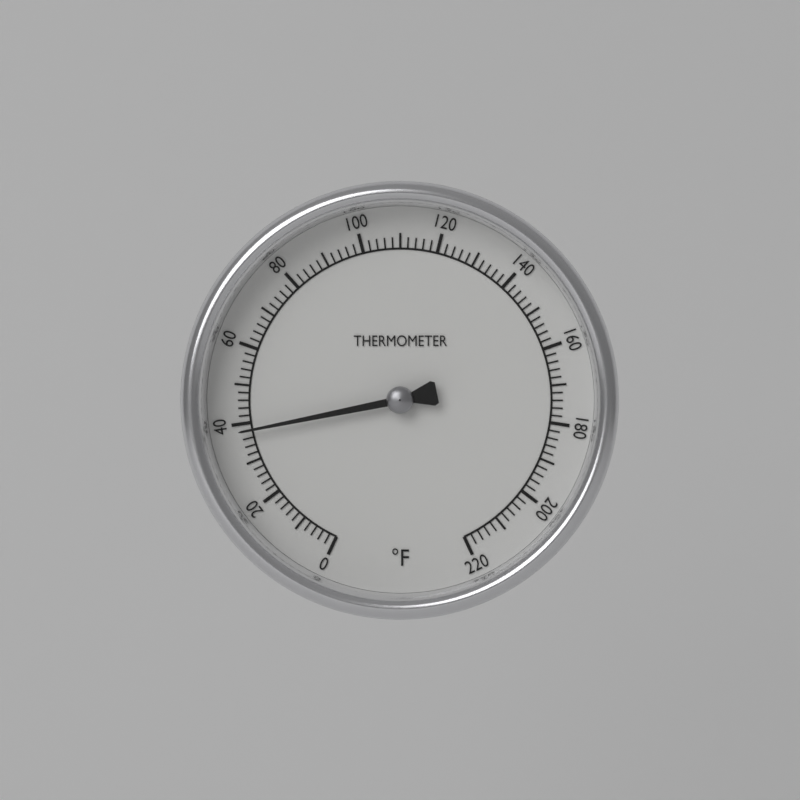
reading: 38 °F
